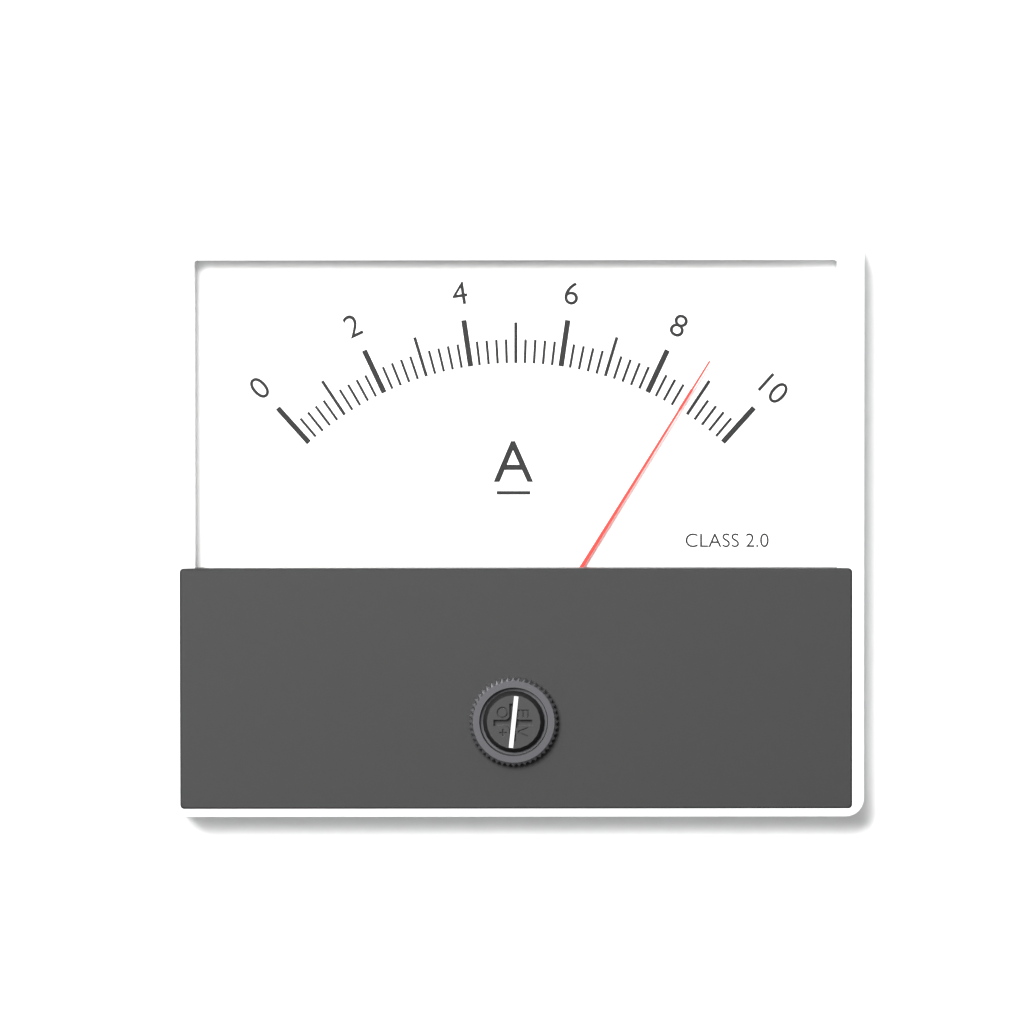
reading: 8.8 A
